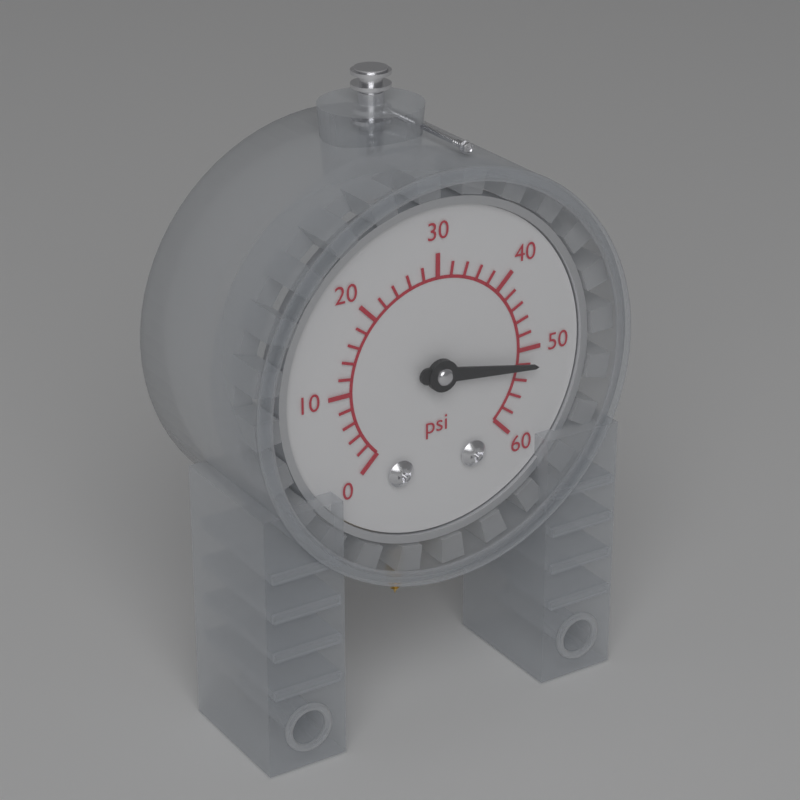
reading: 52 psi
